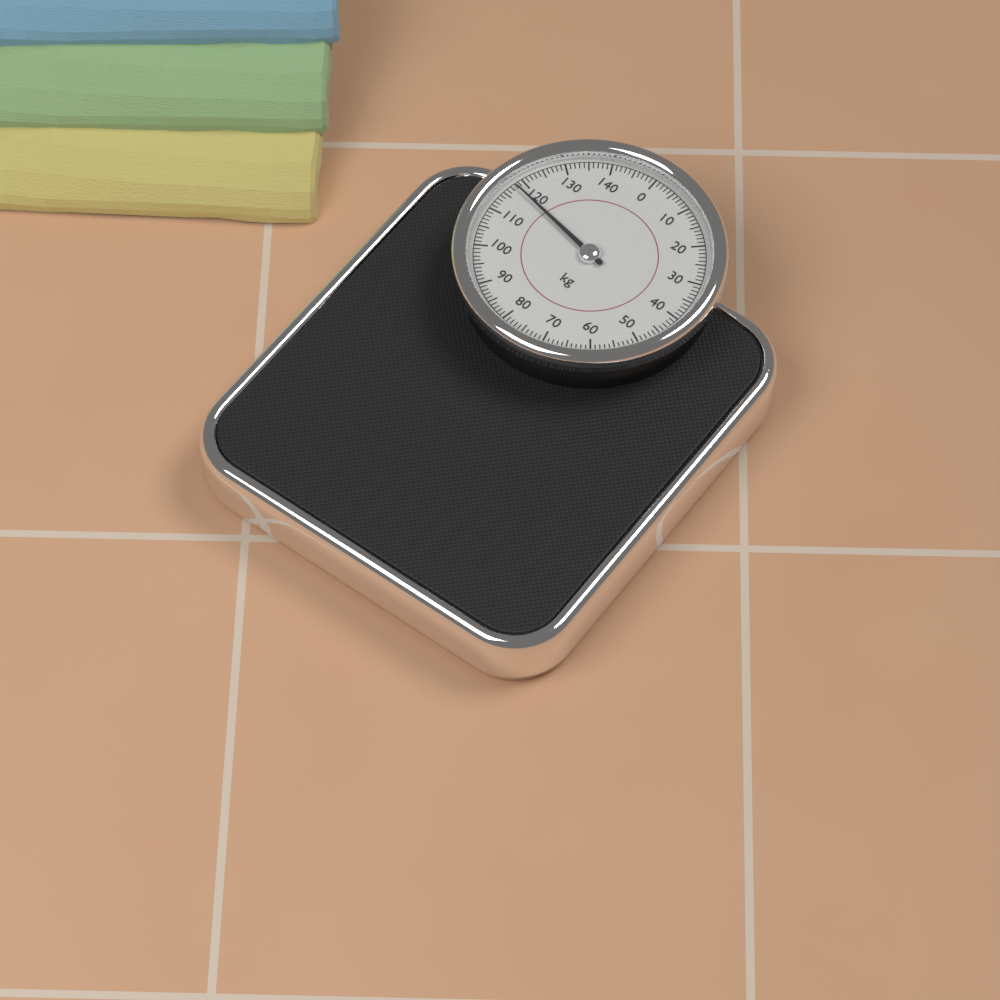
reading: 118 kg
